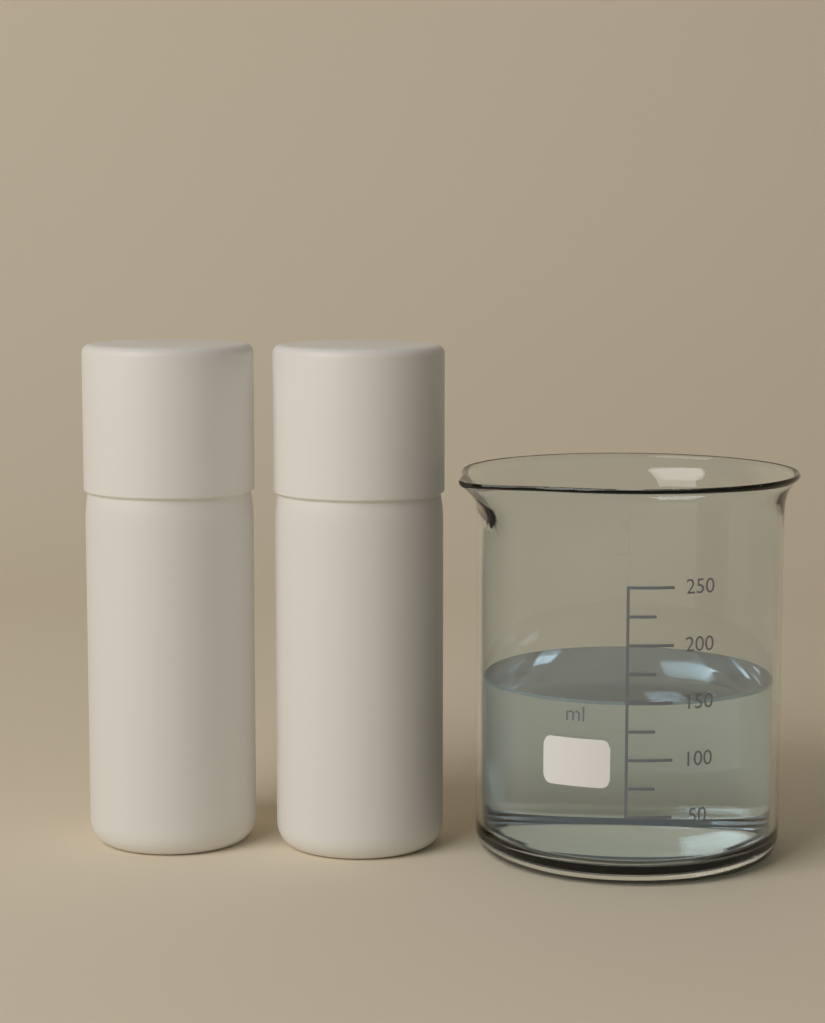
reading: 150 ml
